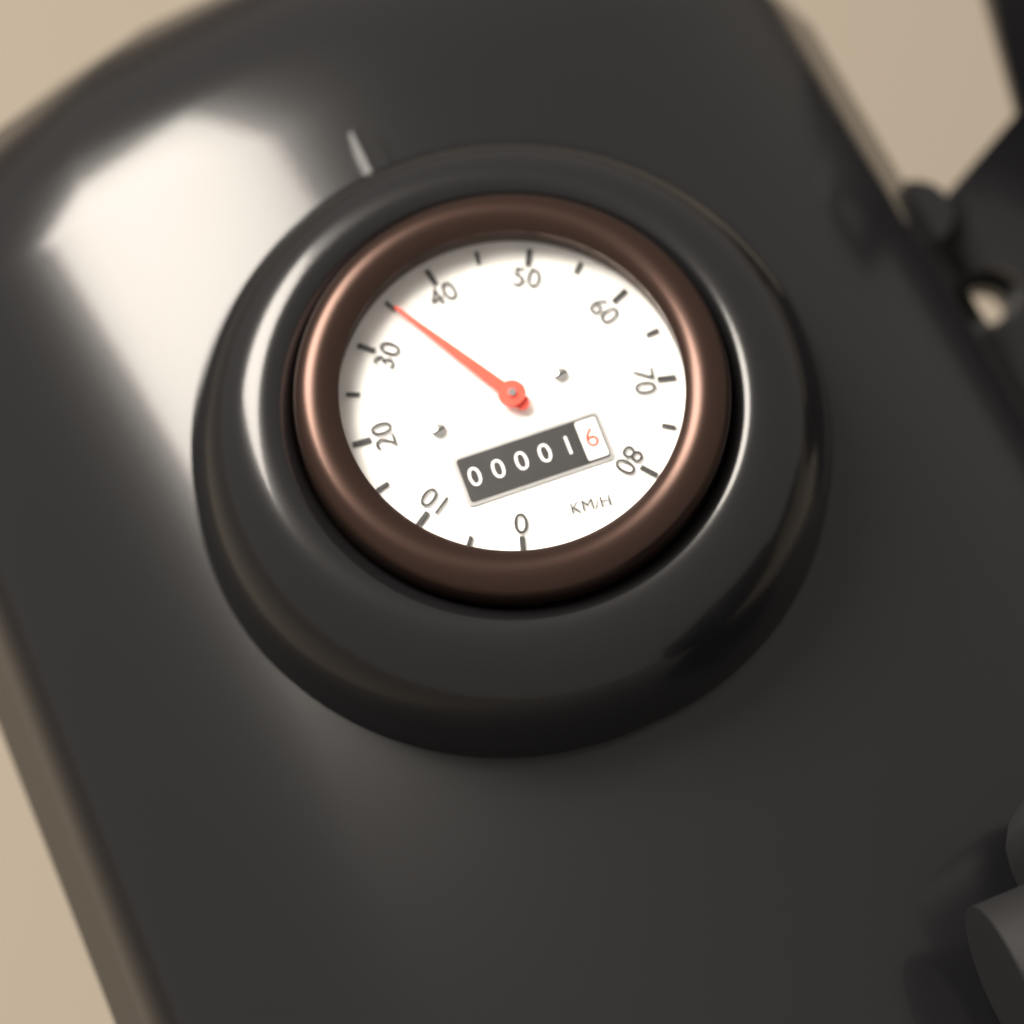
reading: 35 km/h
